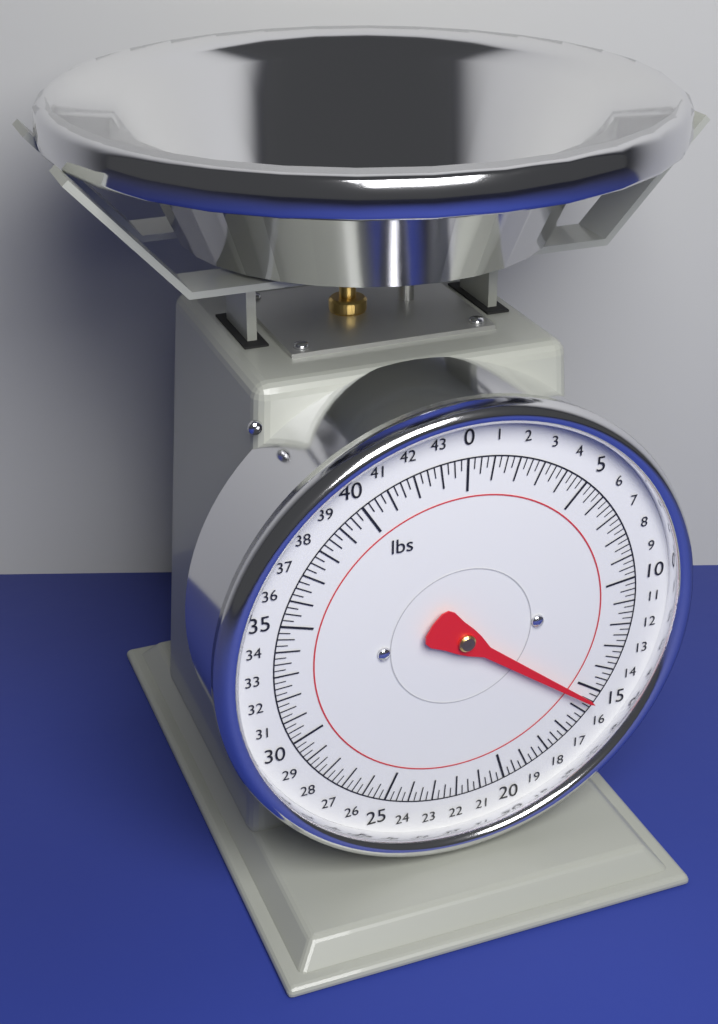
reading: 15.50 lbs
